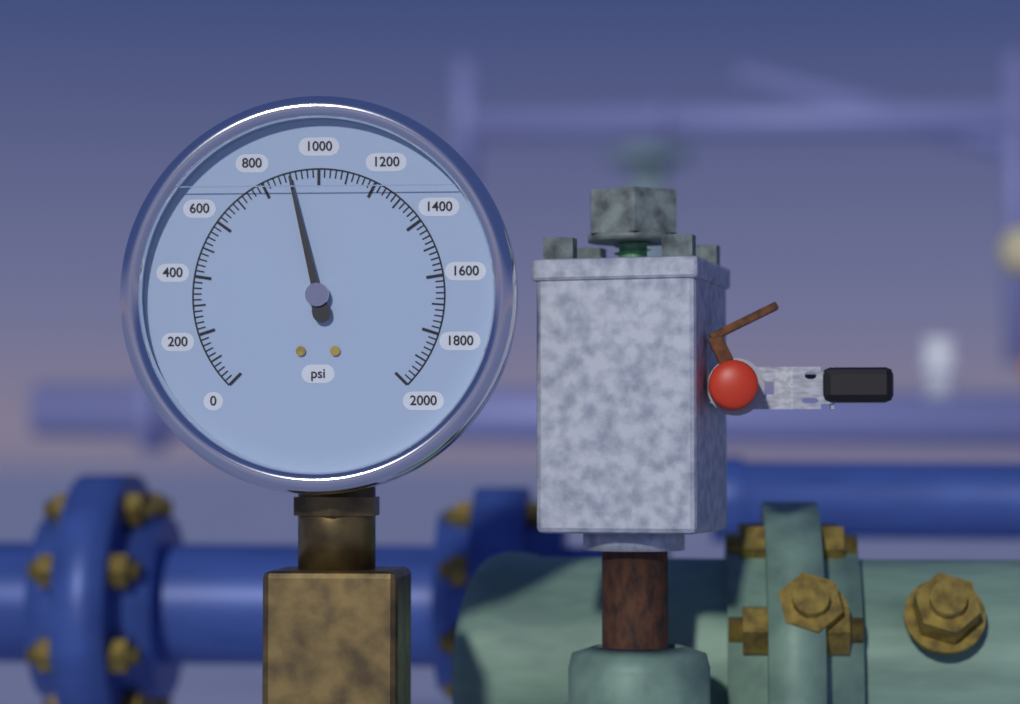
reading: 900 psi
